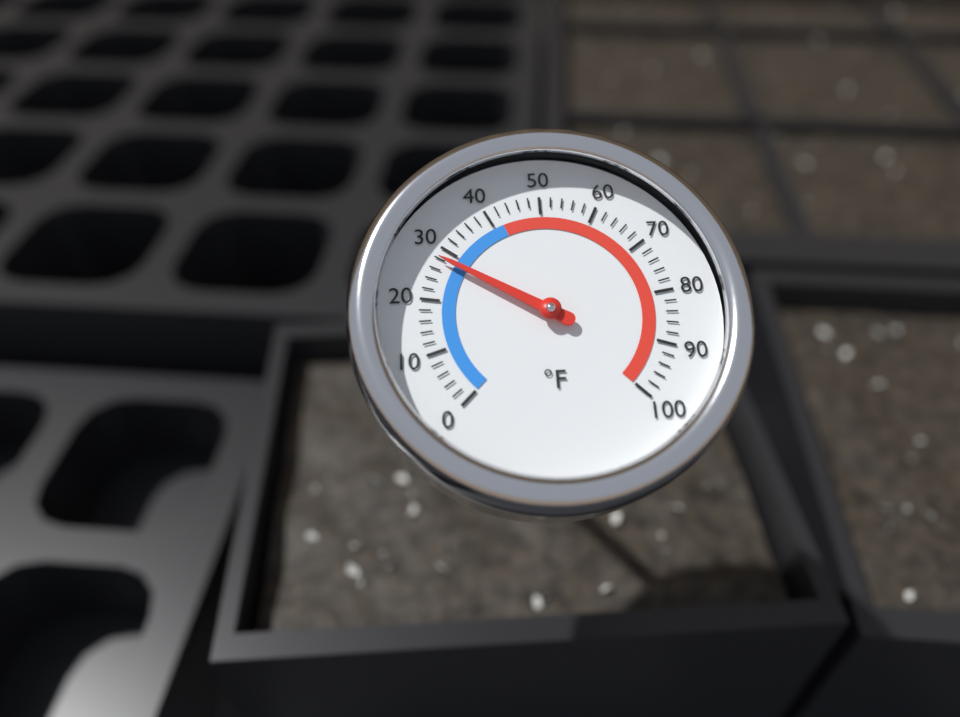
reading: 28 °F
